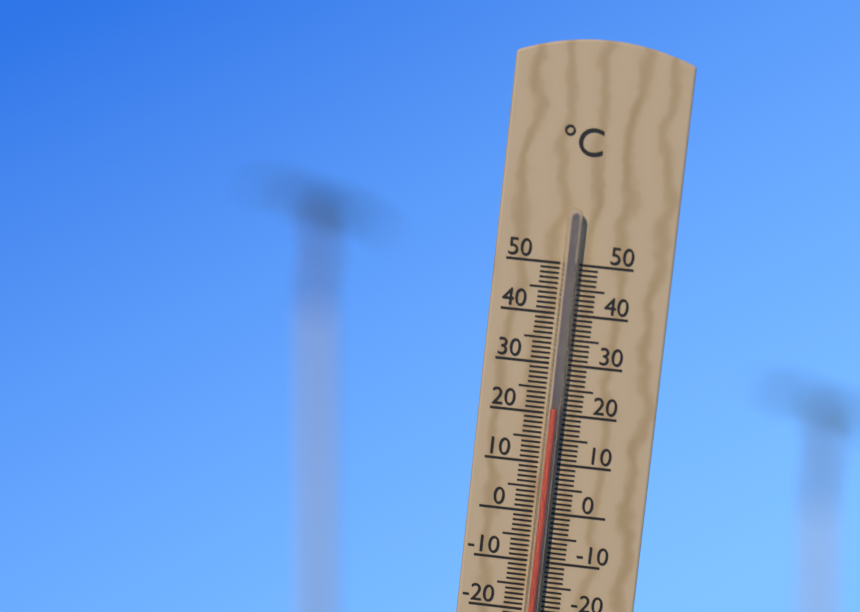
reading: 21 °C
